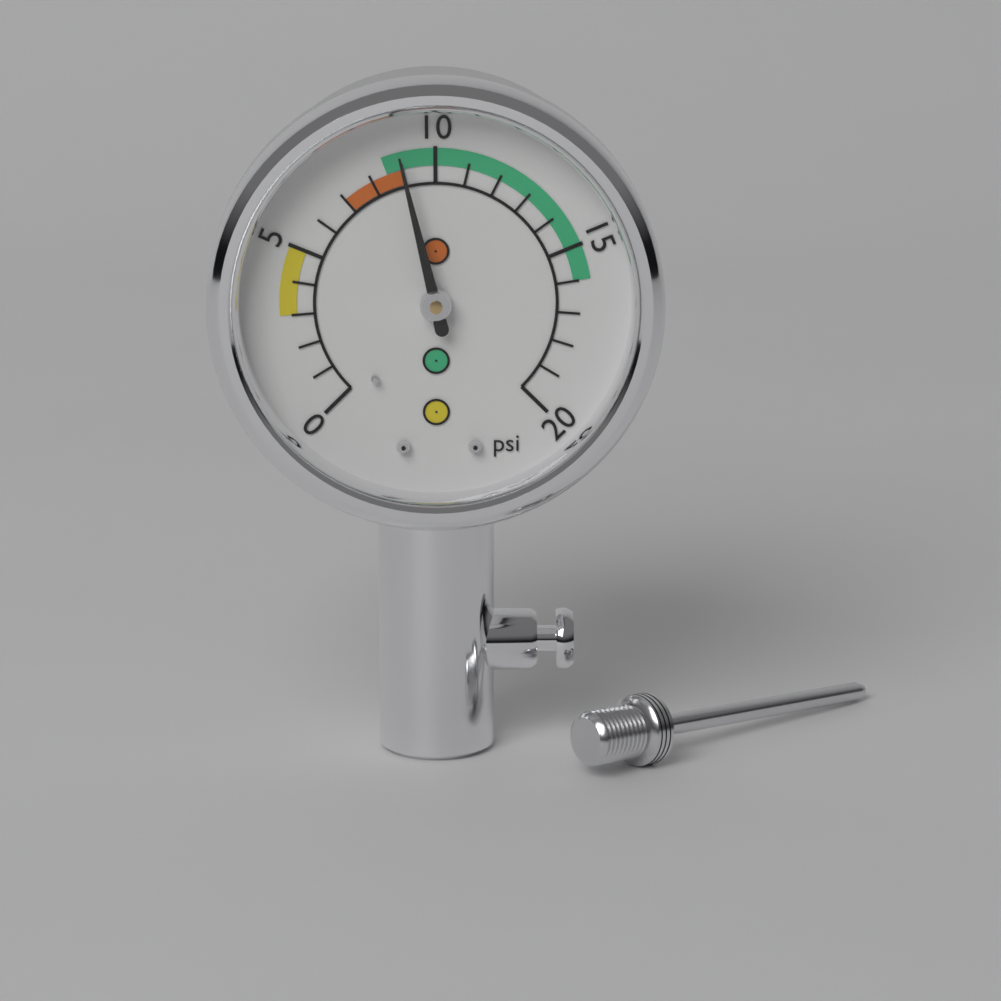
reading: 9 psi
